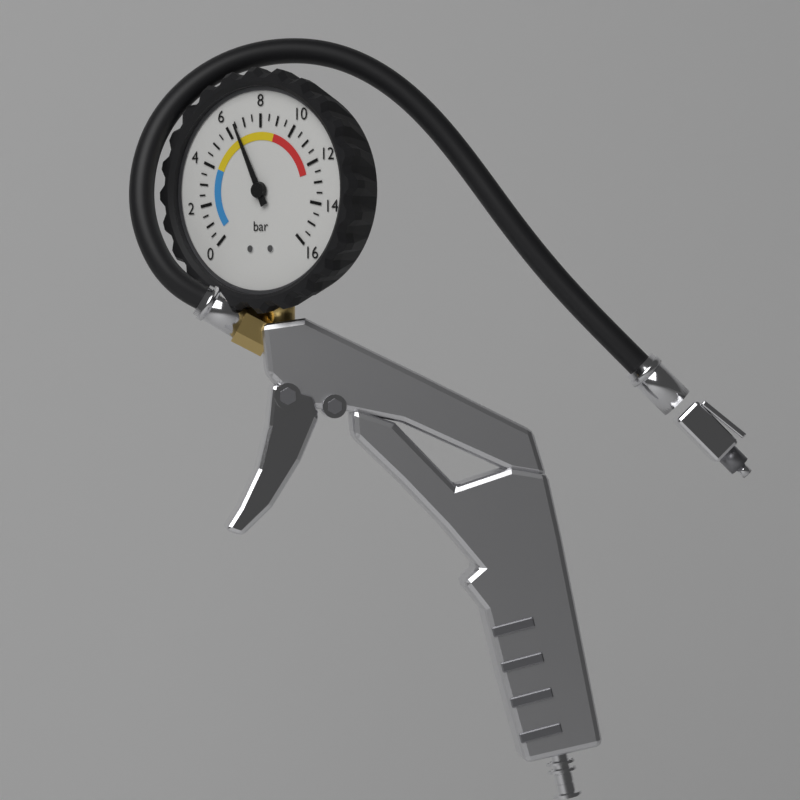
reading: 6.5 bar
